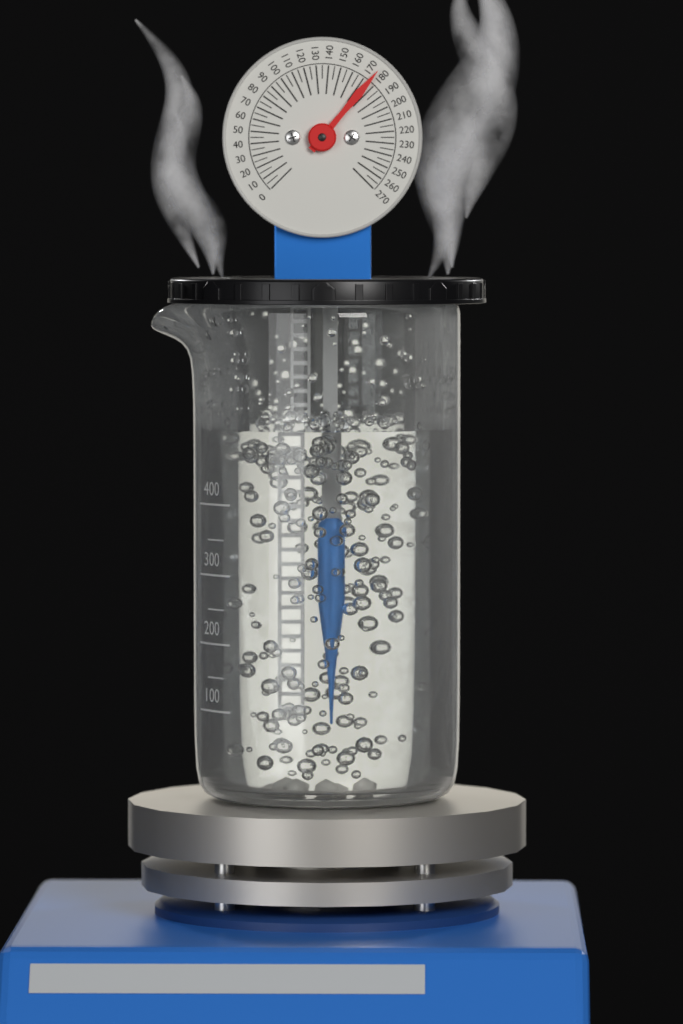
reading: 175 (no unit)
